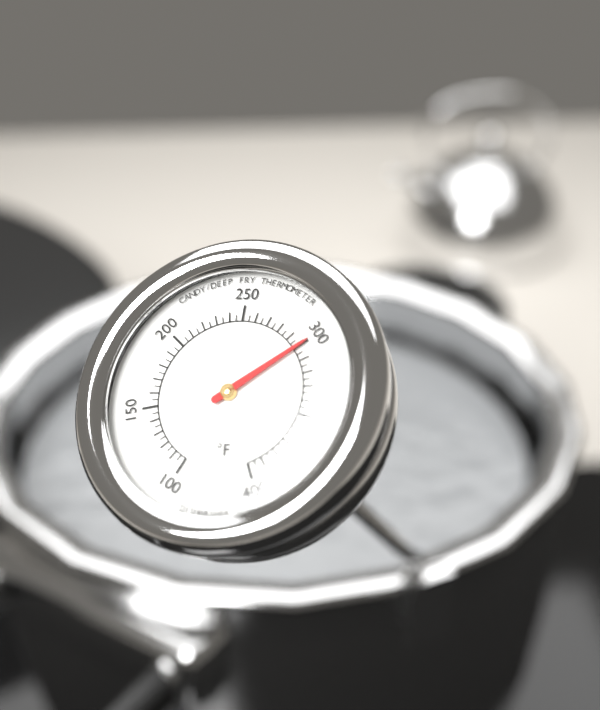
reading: 300 °F
